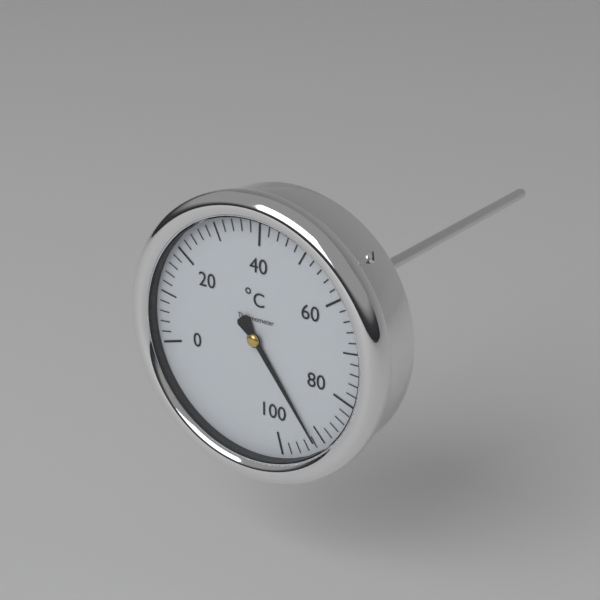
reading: 92 °C
